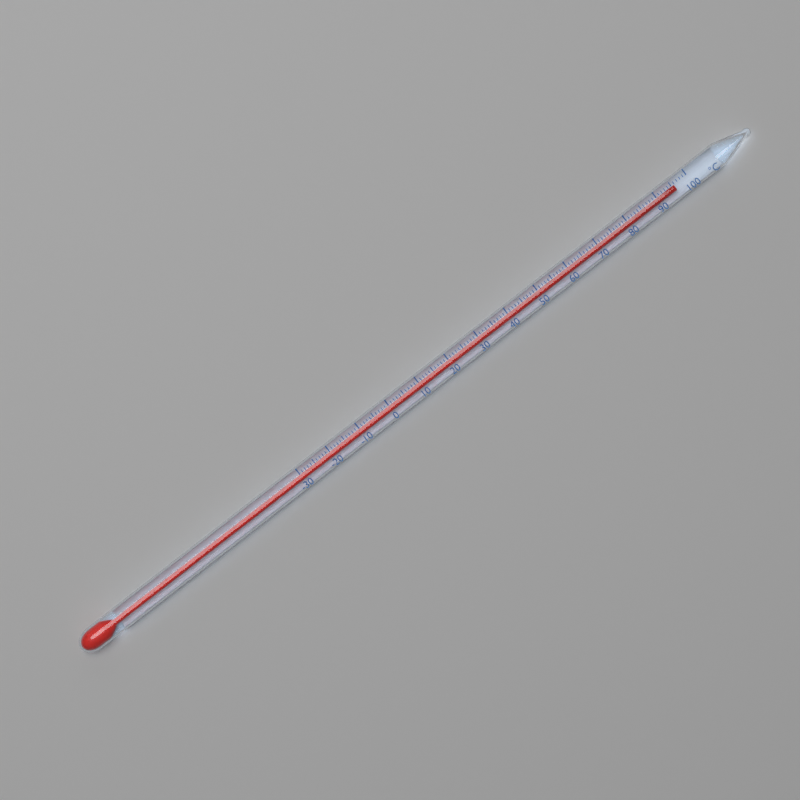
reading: 96 °C
